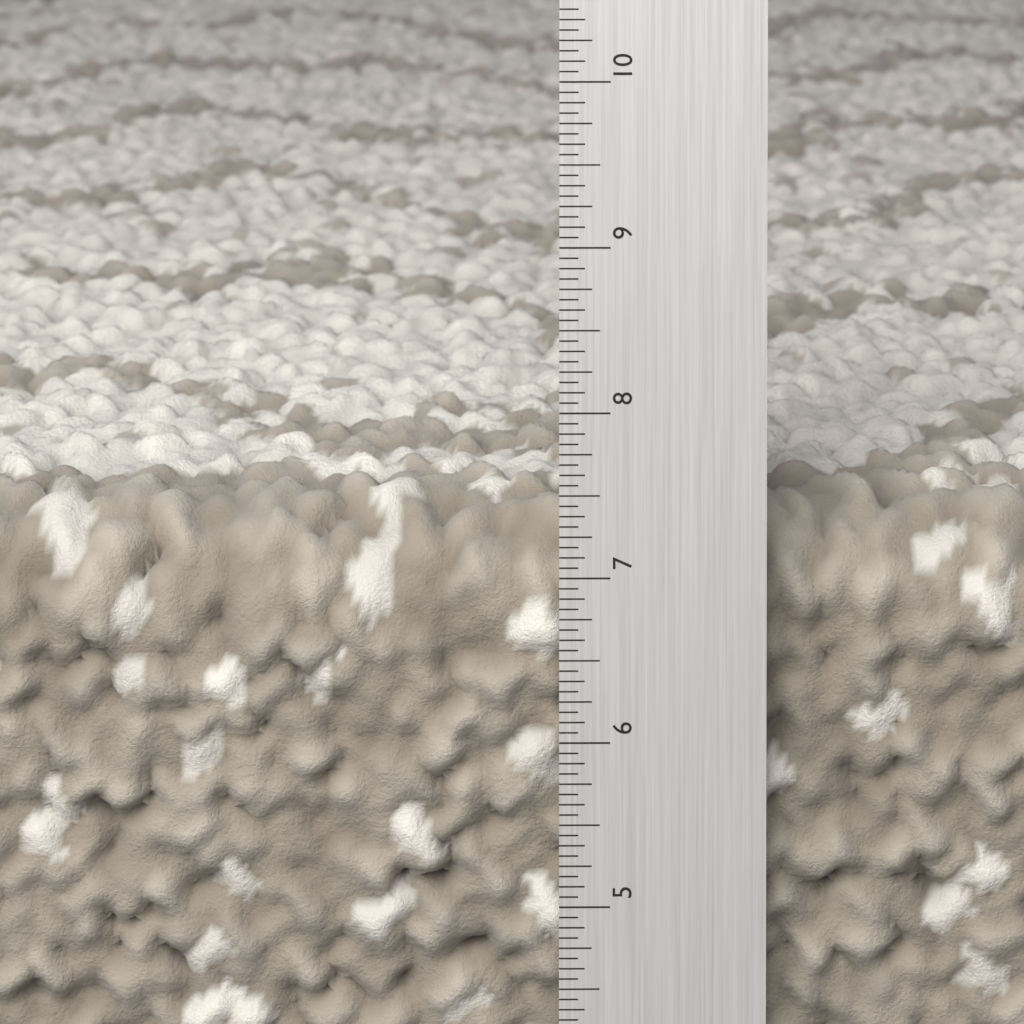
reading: 7.3750 in
